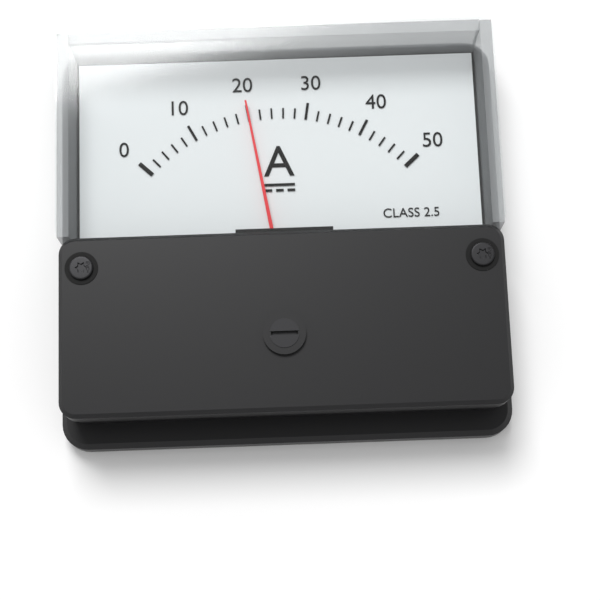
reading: 20 A
